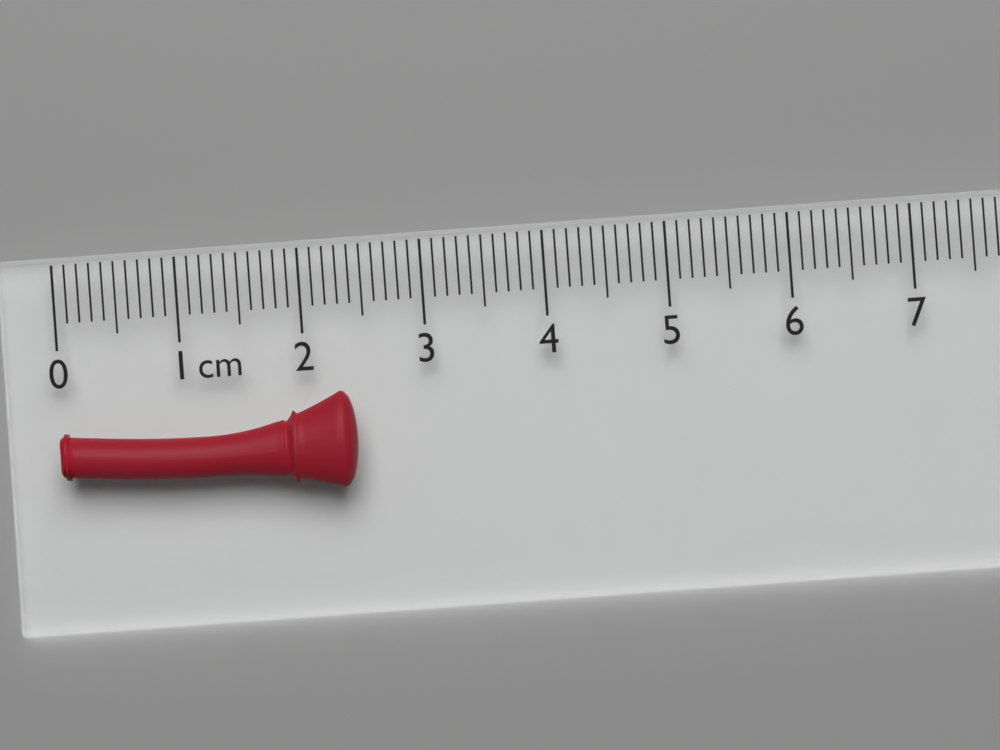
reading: 2.4 cm
